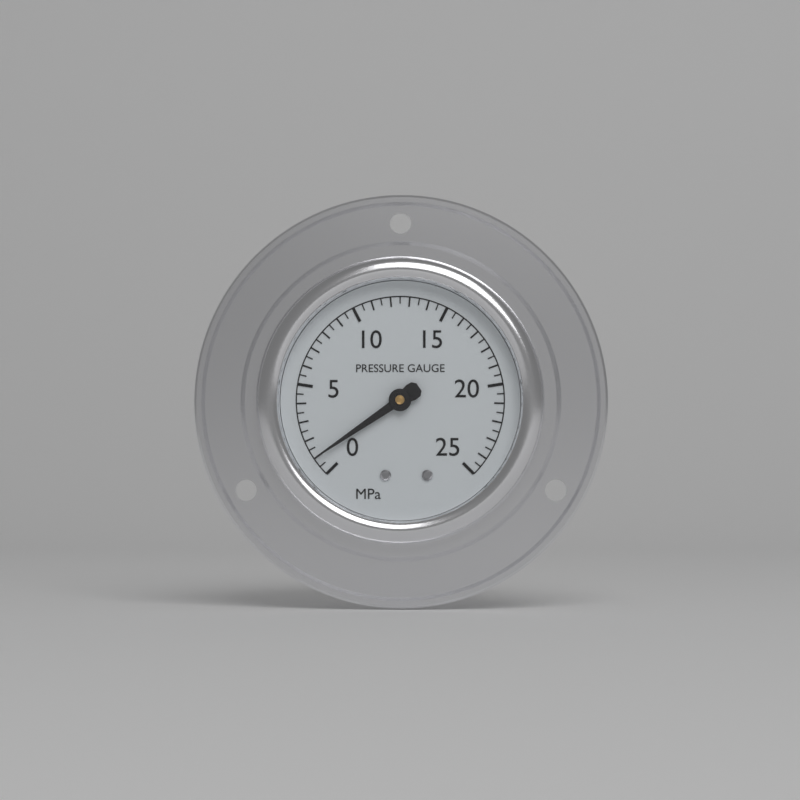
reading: 1.0 MPa
